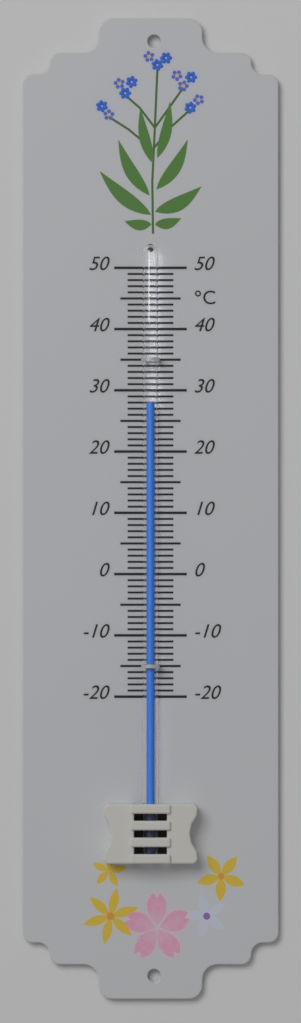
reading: 28 °C
